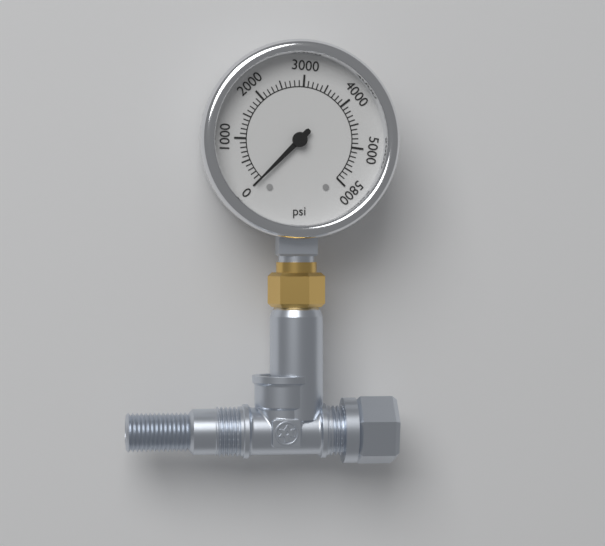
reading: 0 psi
